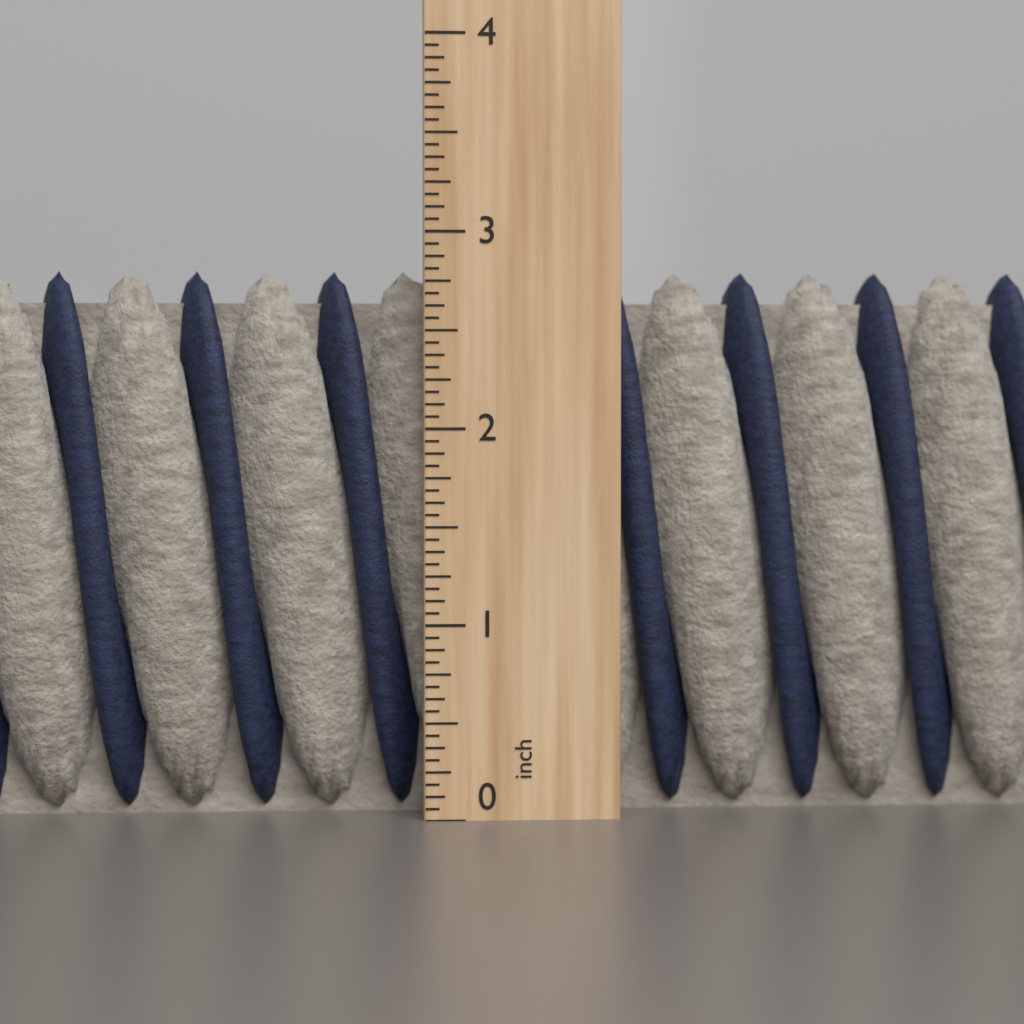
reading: 2.8125 inch
